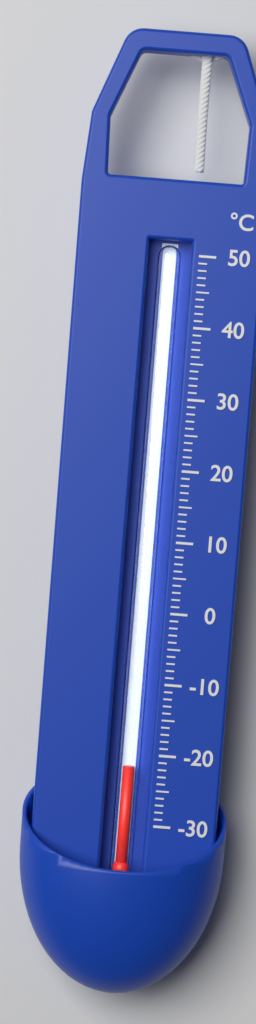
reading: -22 °C
